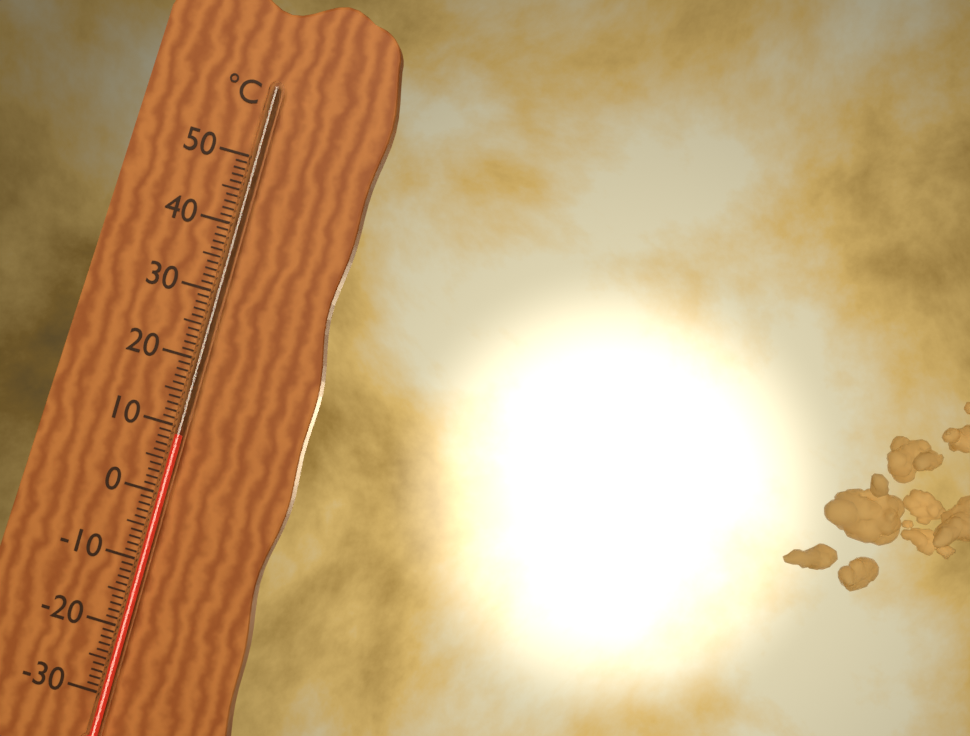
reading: 9 °C
